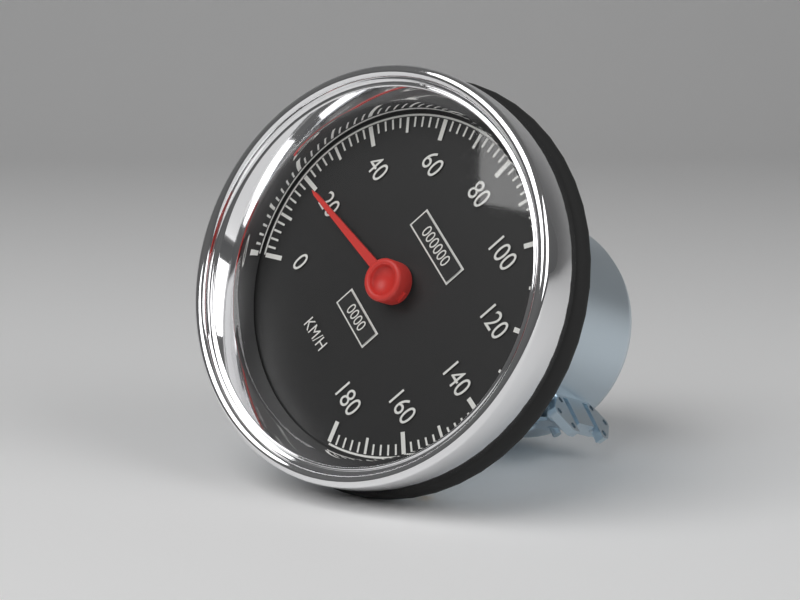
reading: 20 km/h
